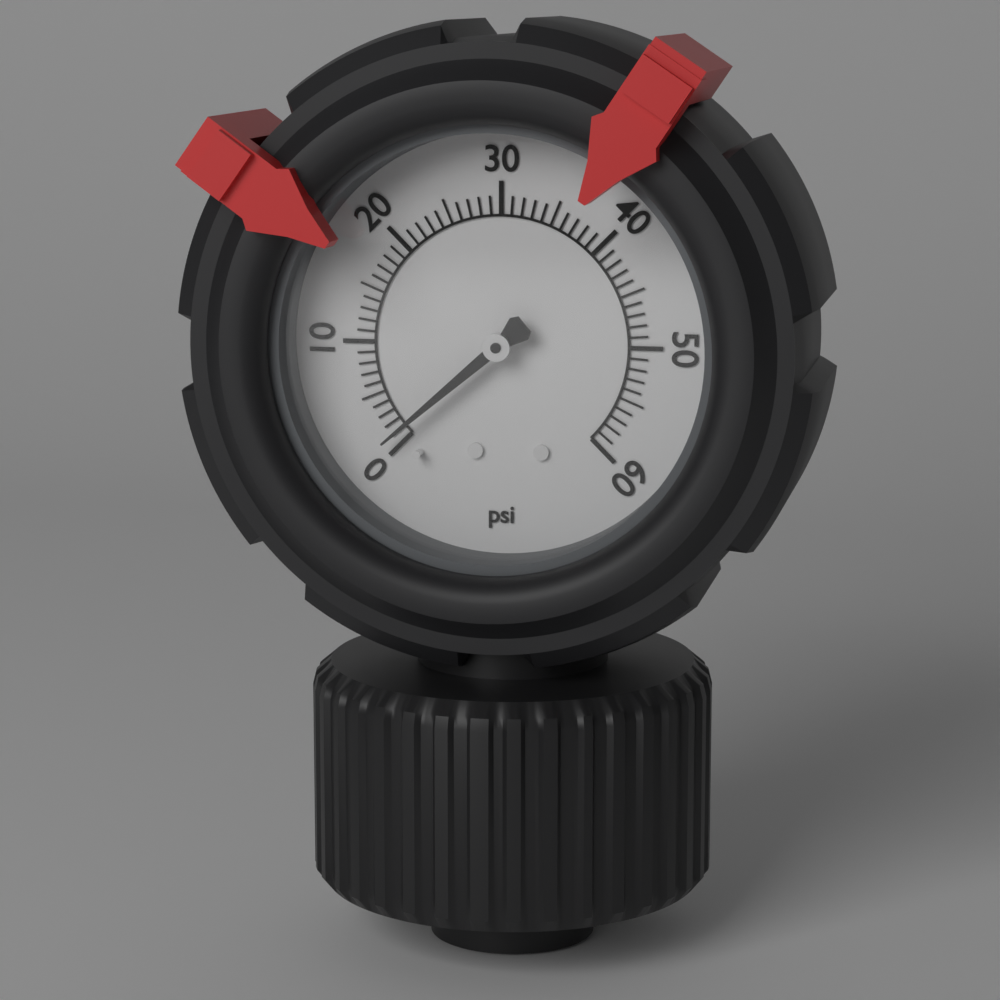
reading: 1 psi
